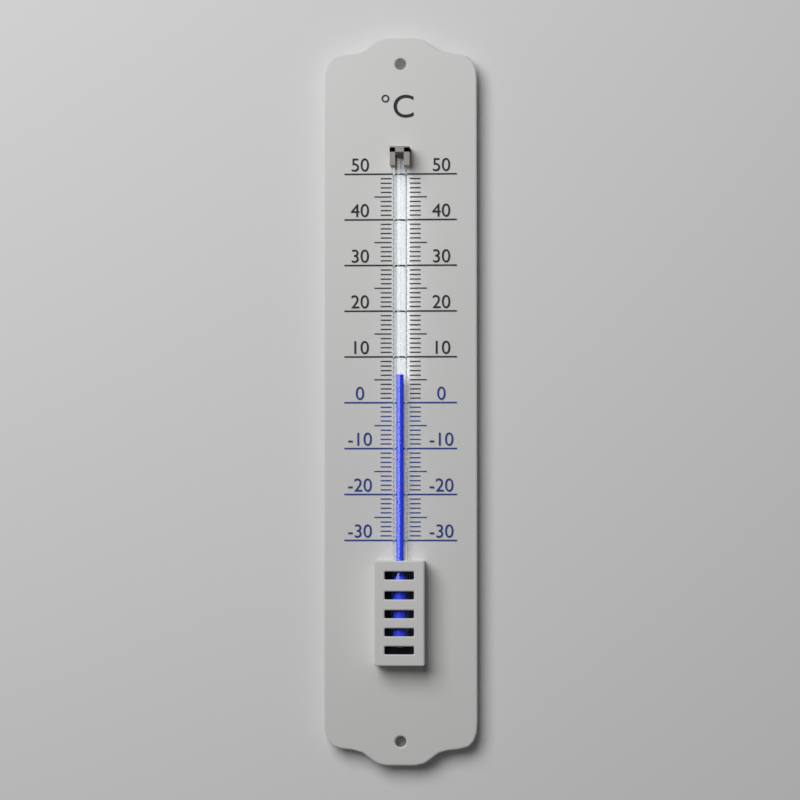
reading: 6 °C
